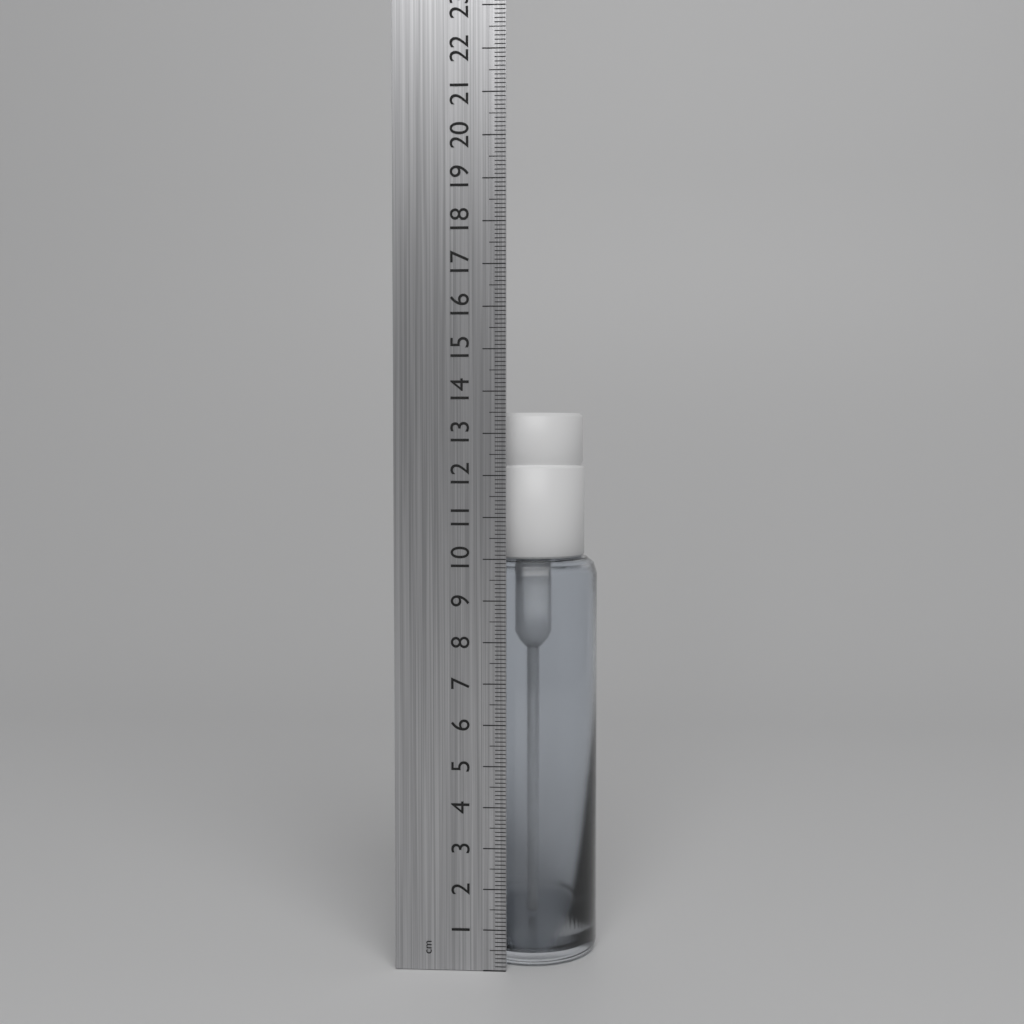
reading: 13.5 cm
